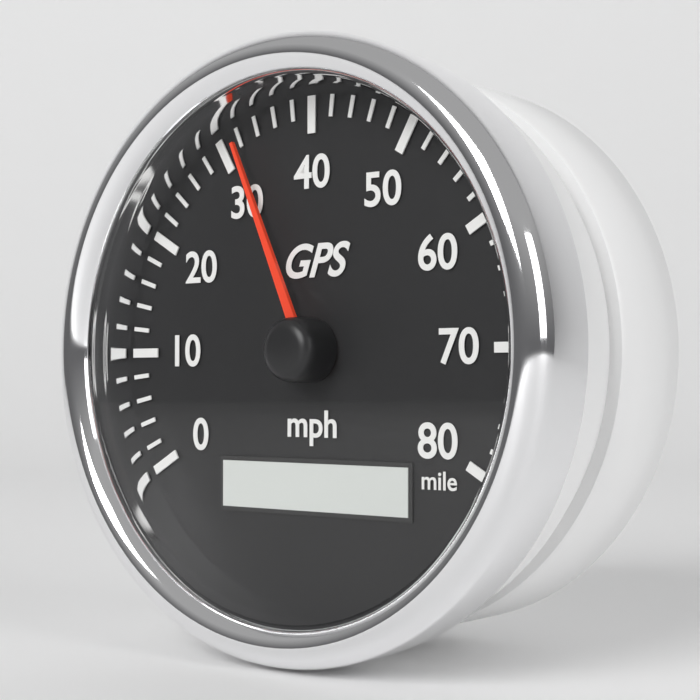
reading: 32 mph
